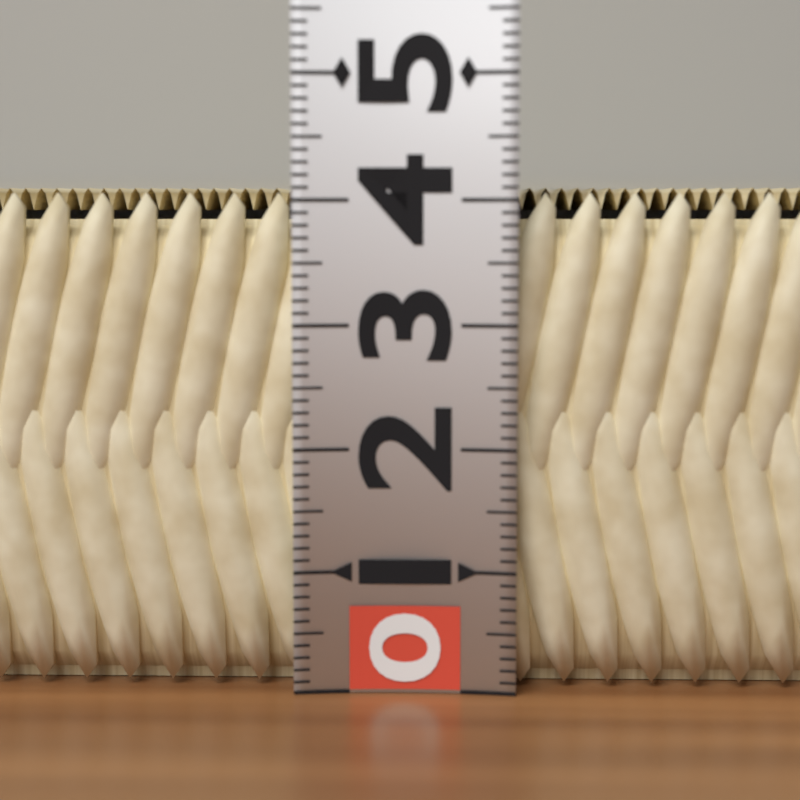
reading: 4.1 (no unit)
